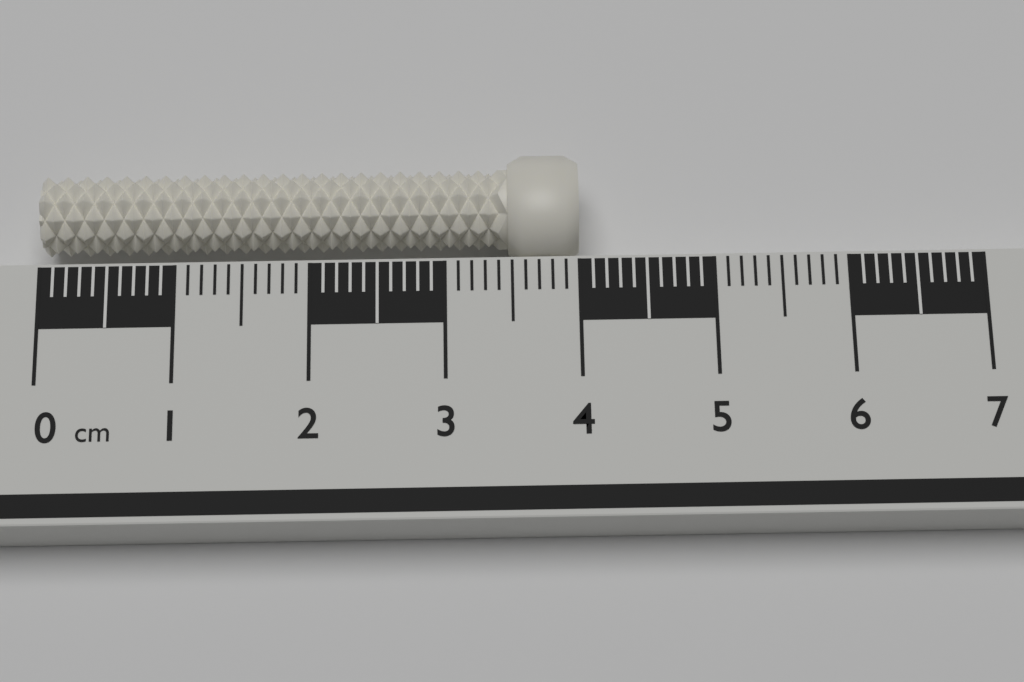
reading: 4.0 cm
